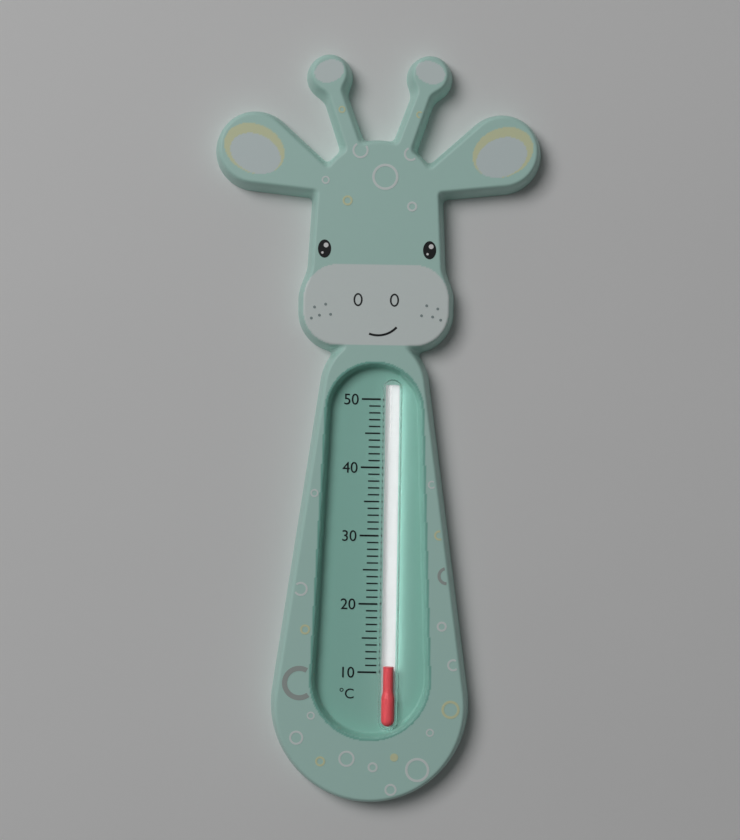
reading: 11 °C
